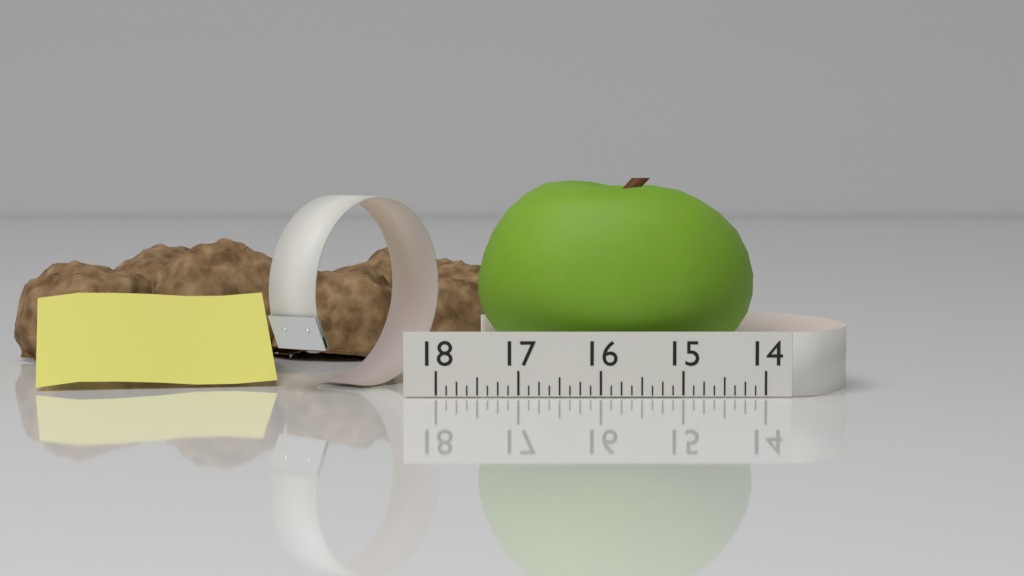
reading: 17.500 (no unit)
